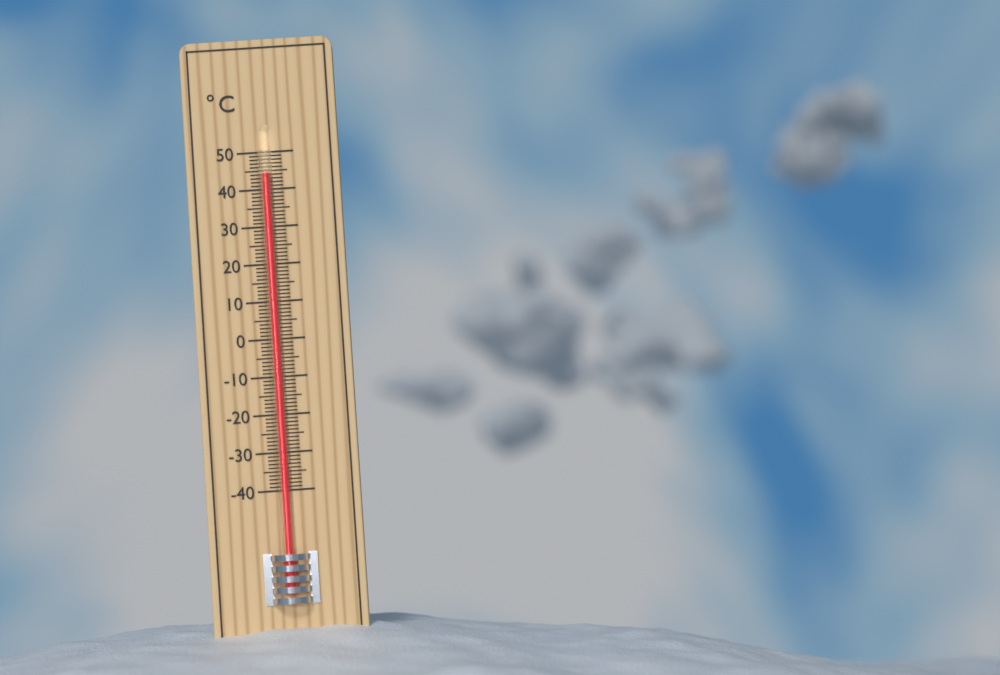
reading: 44 °C
